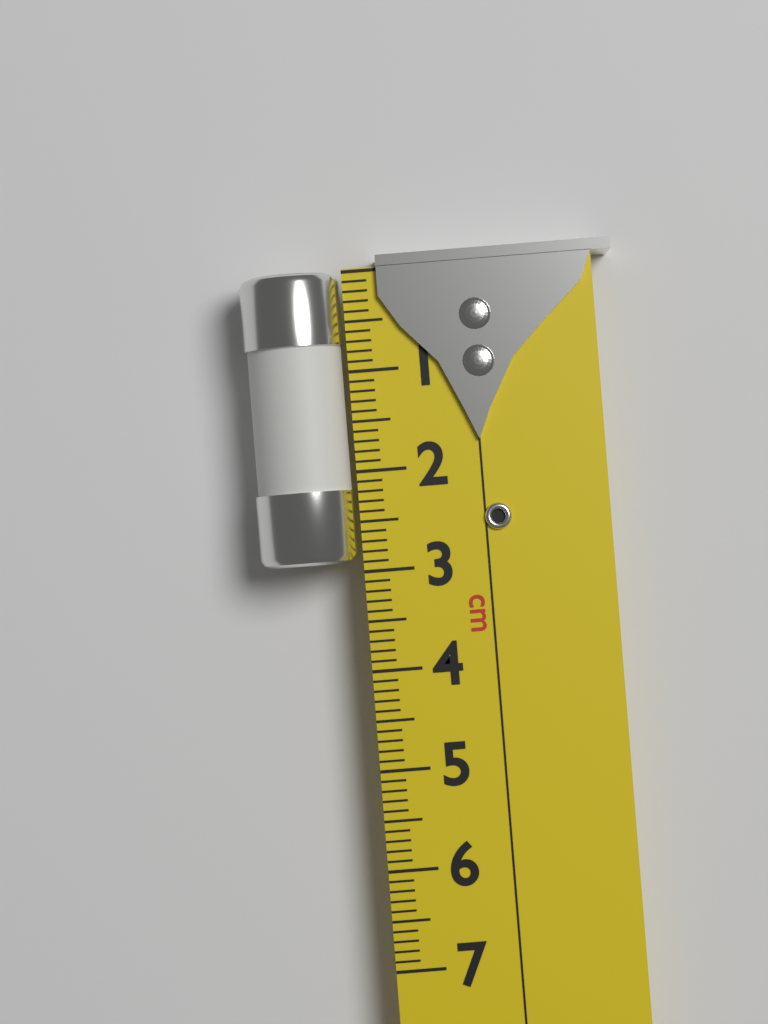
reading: 2.9 cm
